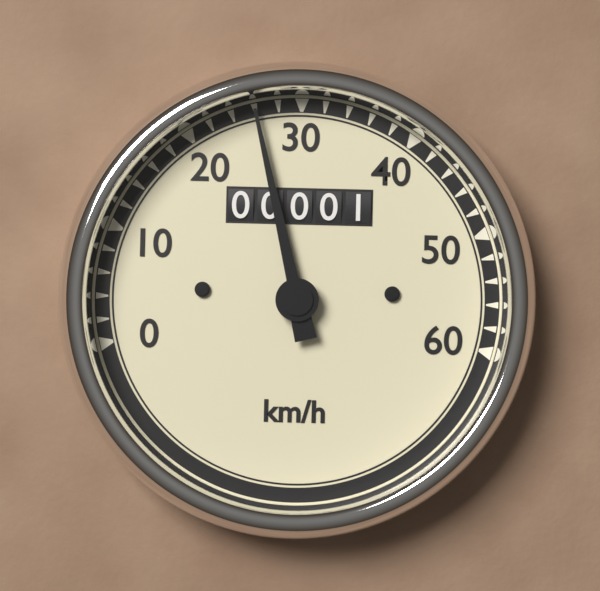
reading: 26 km/h
